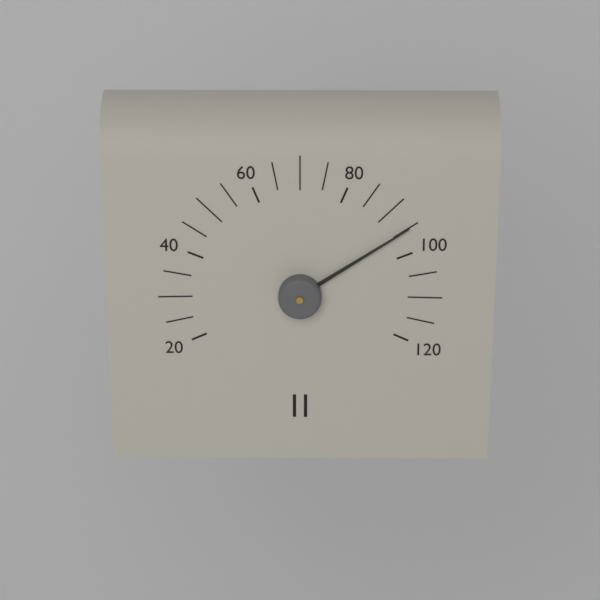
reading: 95 (no unit)
